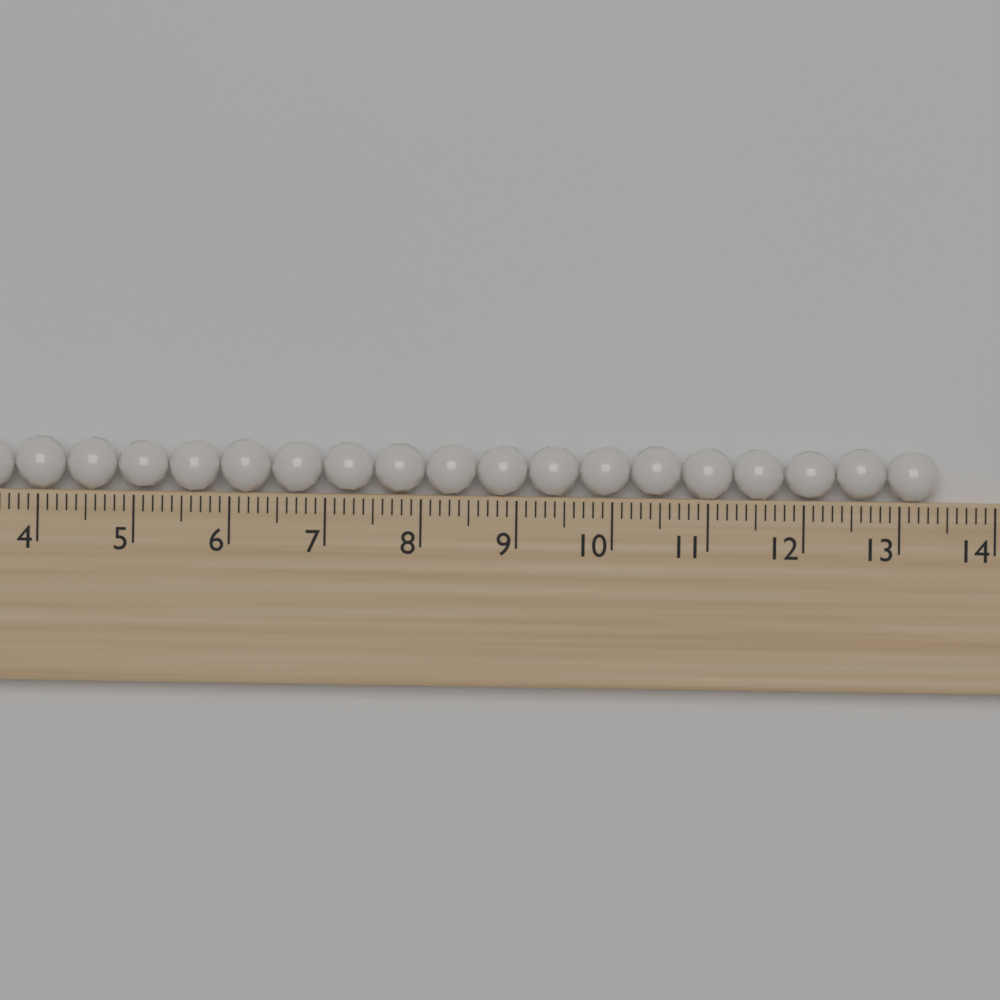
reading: 13.4 (no unit)
